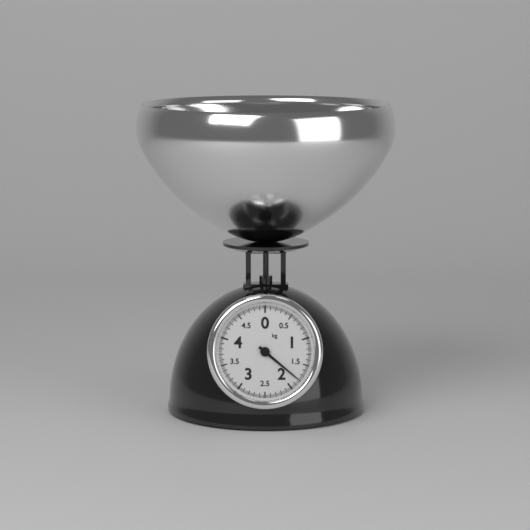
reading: 1.800 kg
